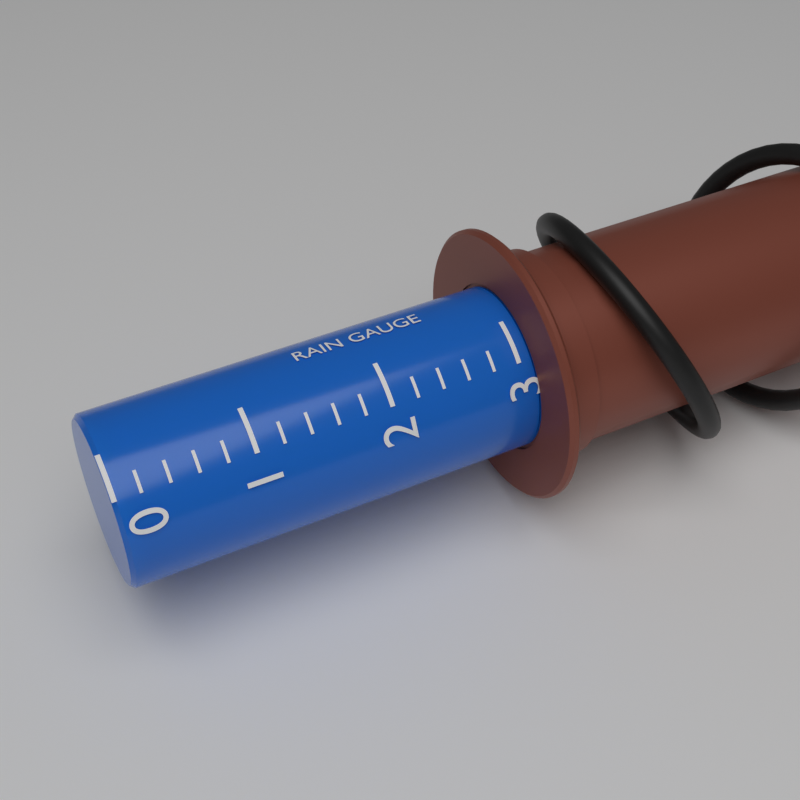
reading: 3.1 (no unit)
